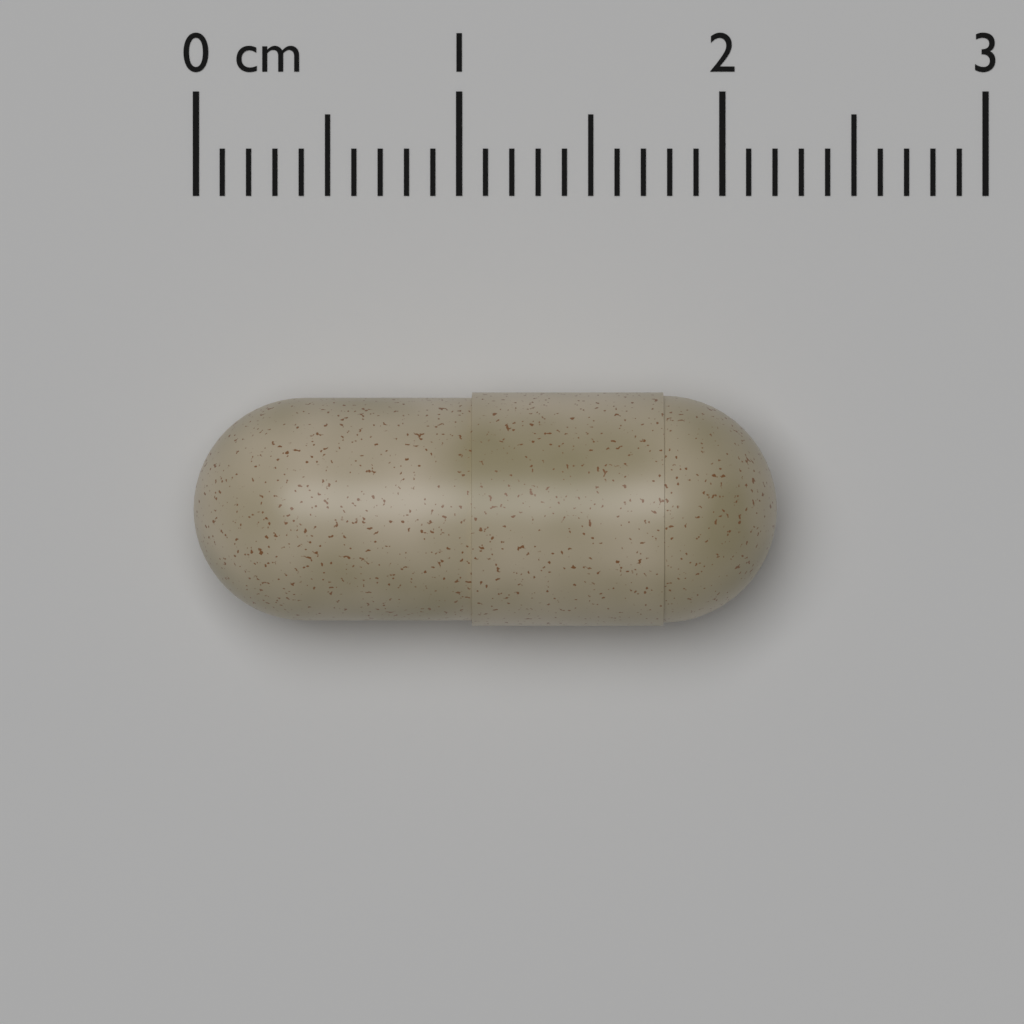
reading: 2.2 cm
